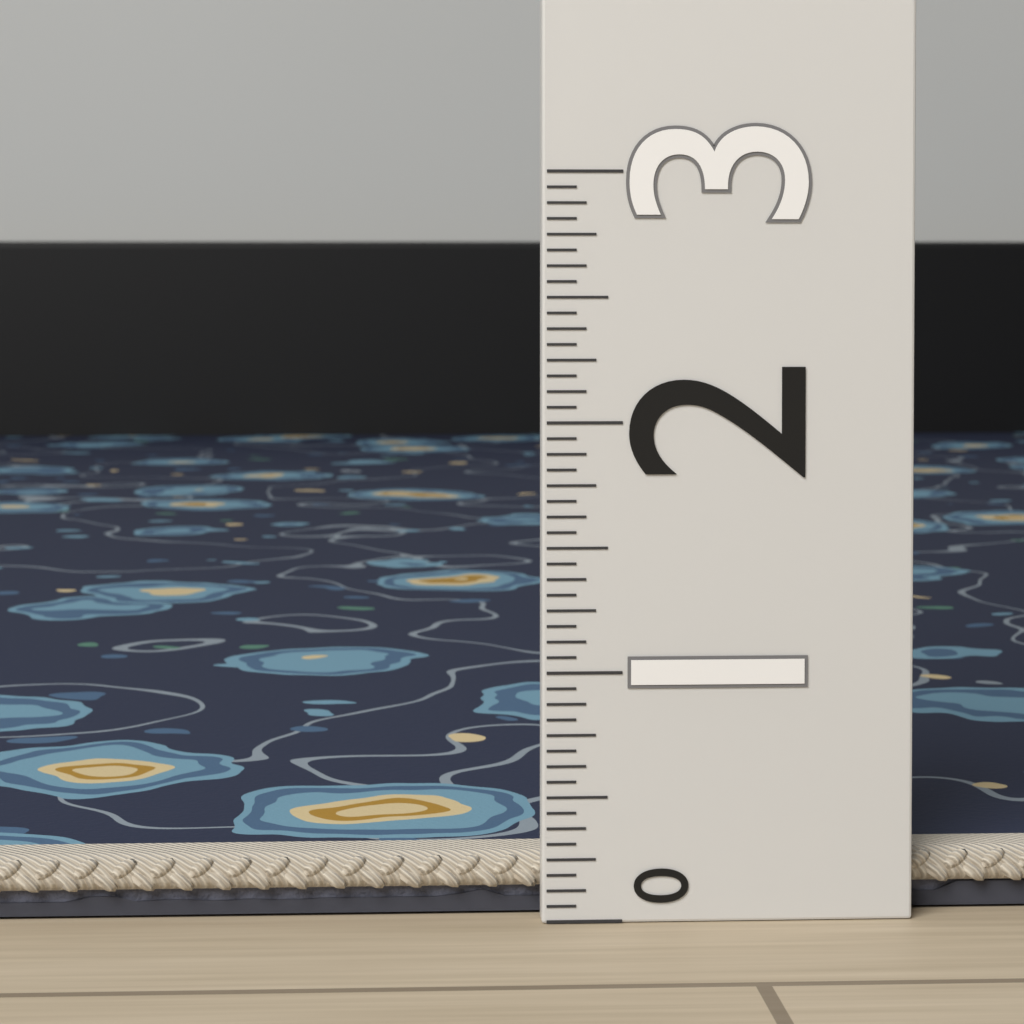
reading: 0.2500 (no unit)
